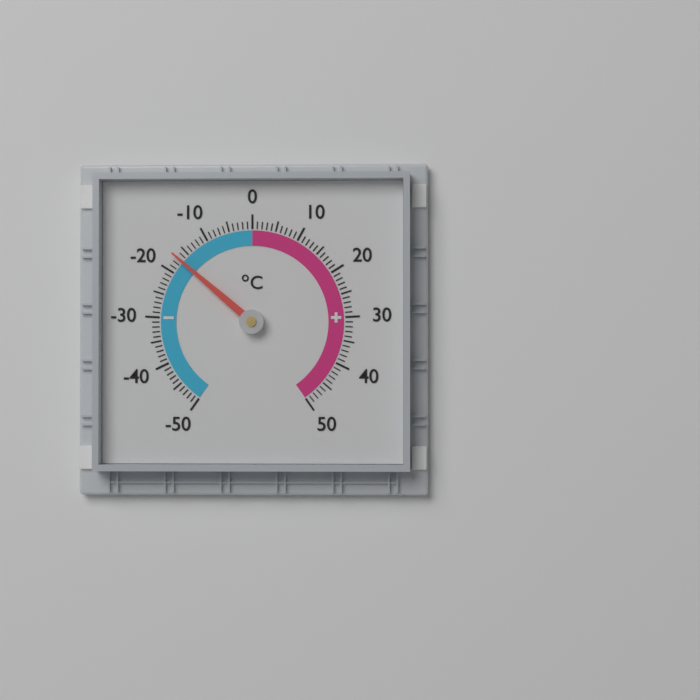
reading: -17 °C
